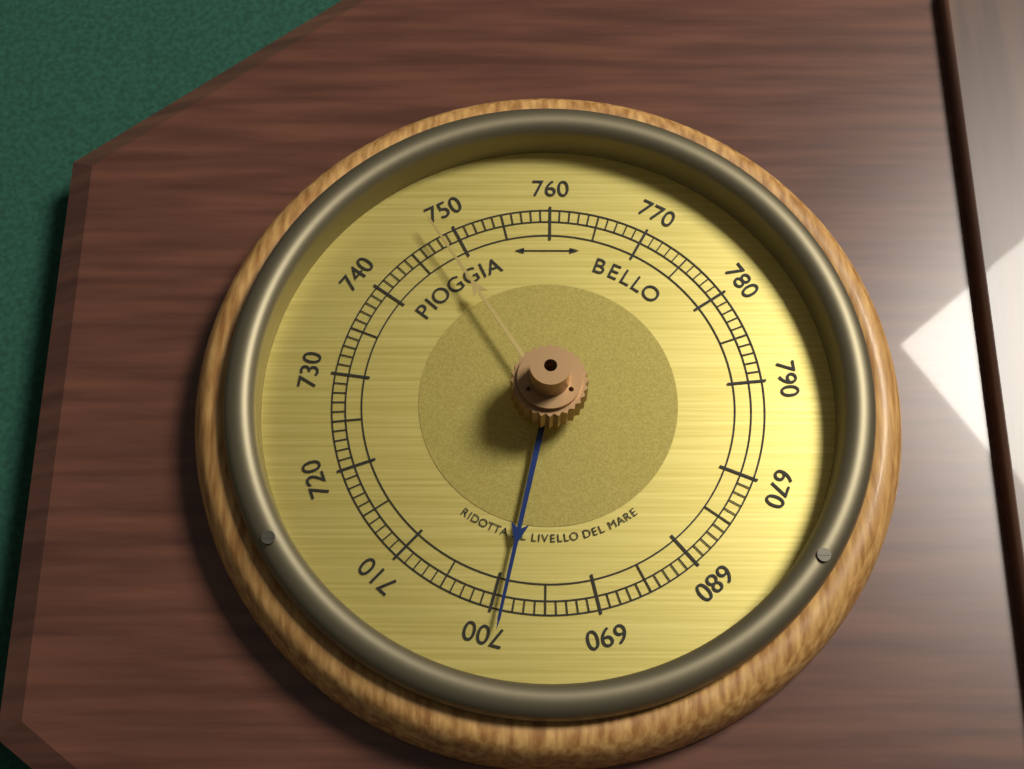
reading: 699 (no unit)
